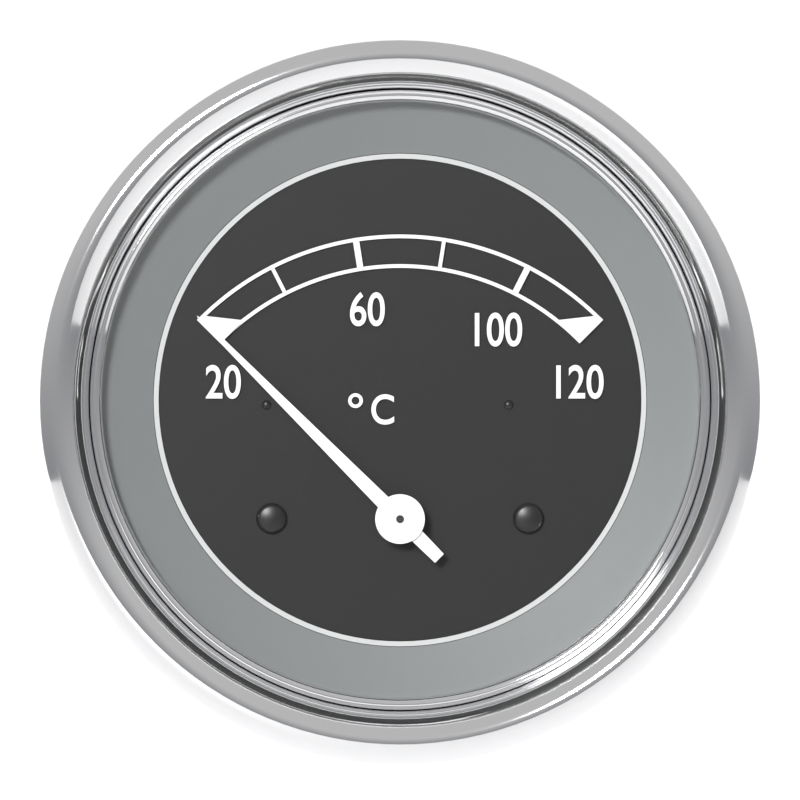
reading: 20 °C
